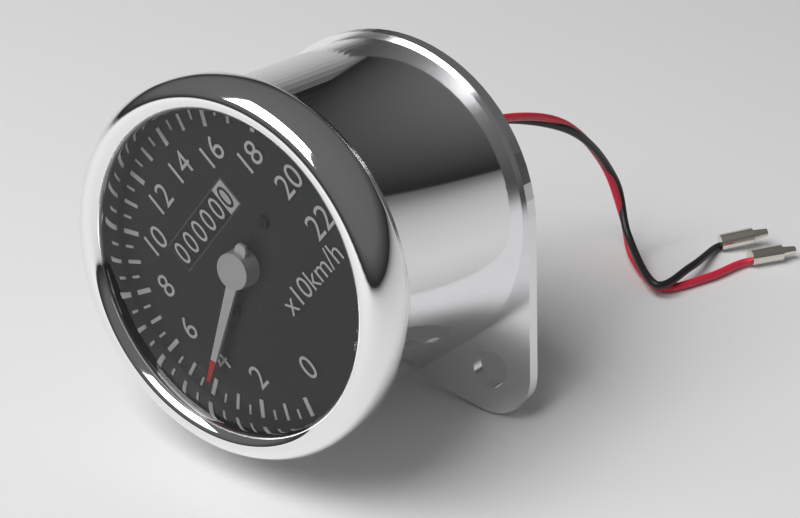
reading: 40 km/h
